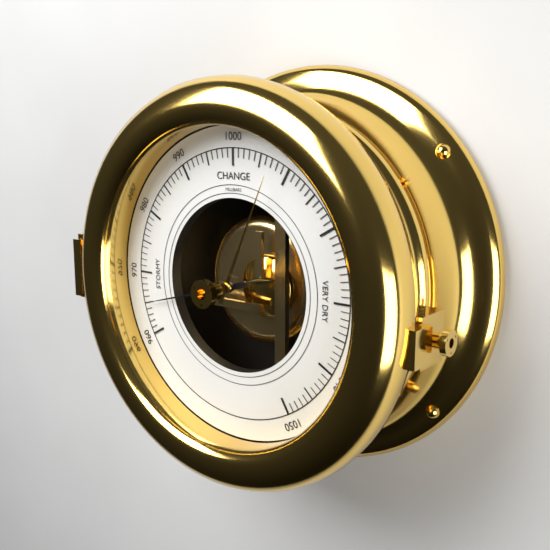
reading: 965 mbar
